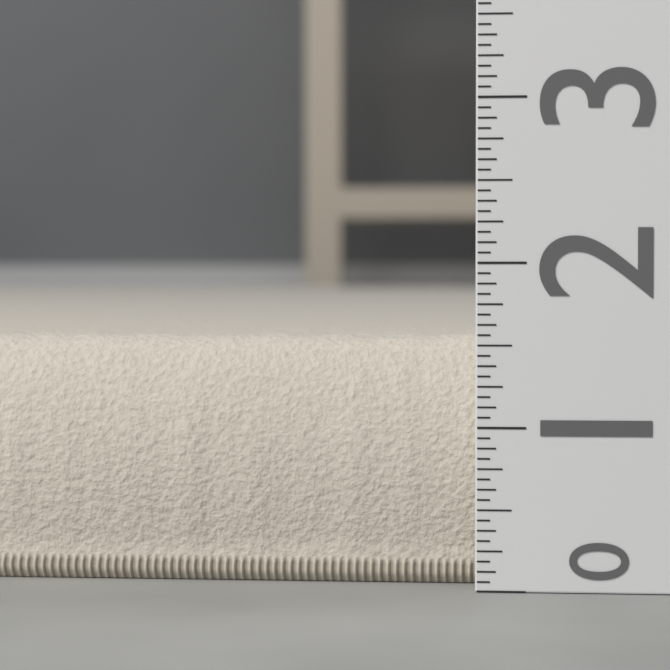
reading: 1.5625 (no unit)
